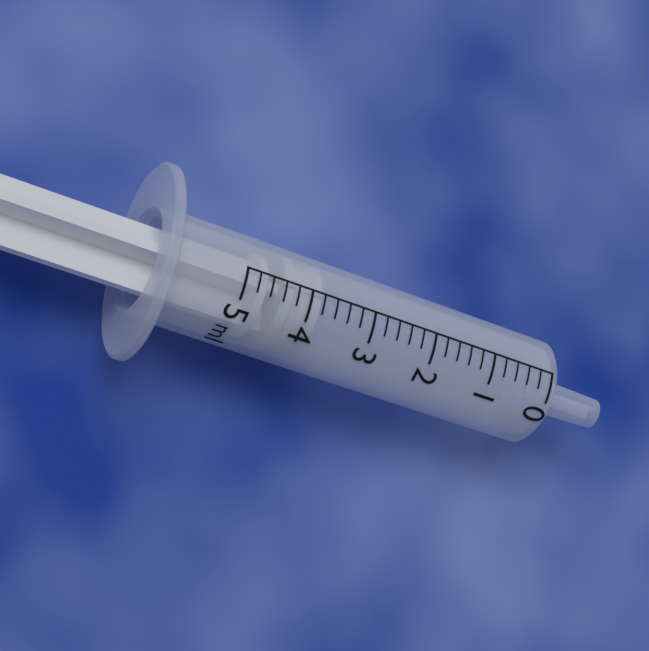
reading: 3.8 ml
